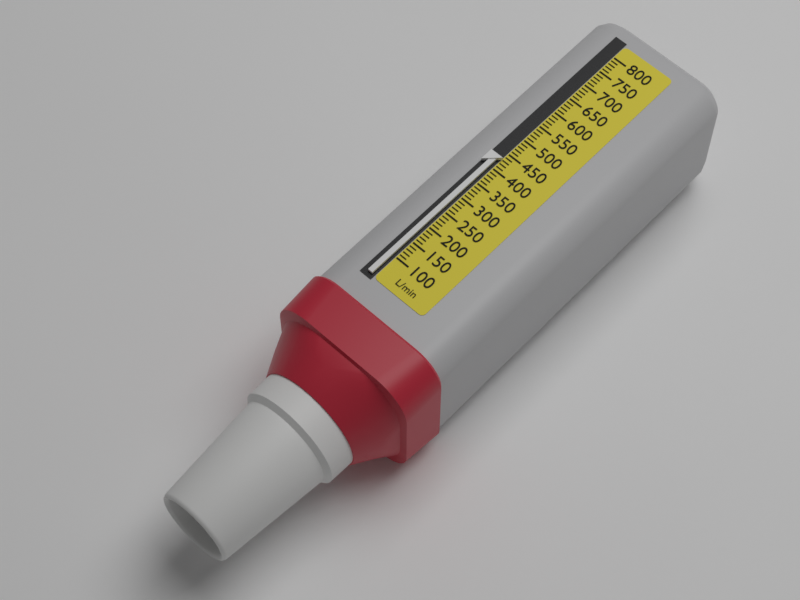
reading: 430 L/min
